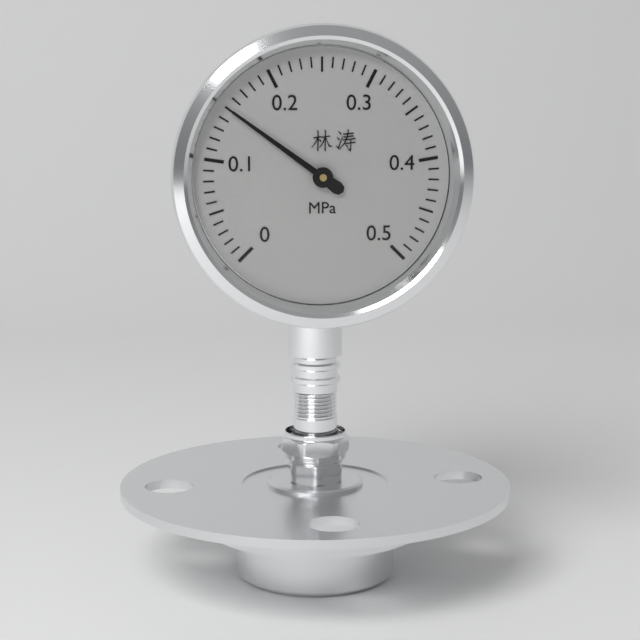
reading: 0.15 MPa
